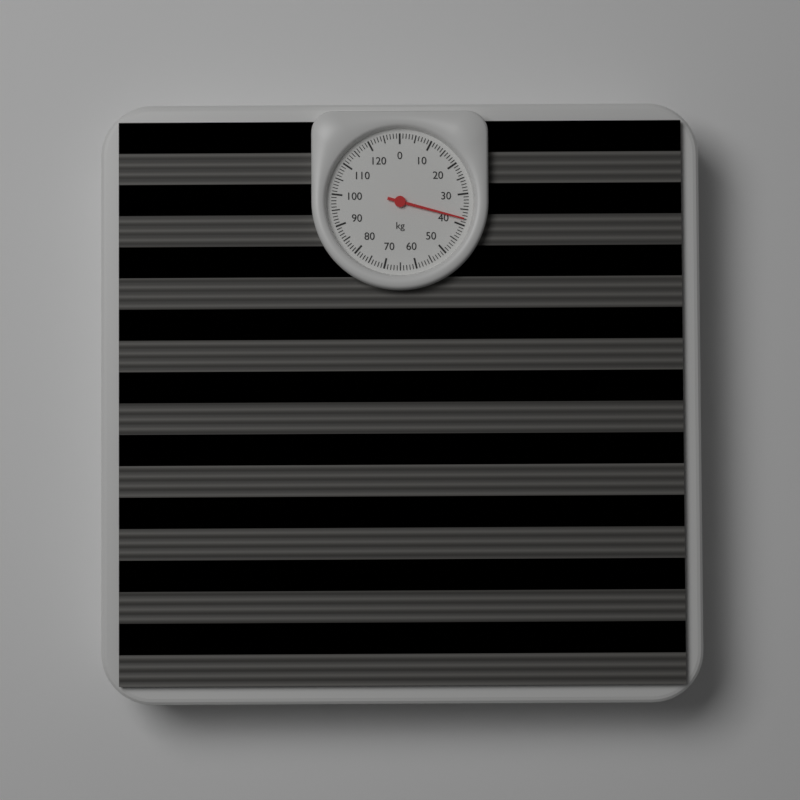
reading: 38 kg
